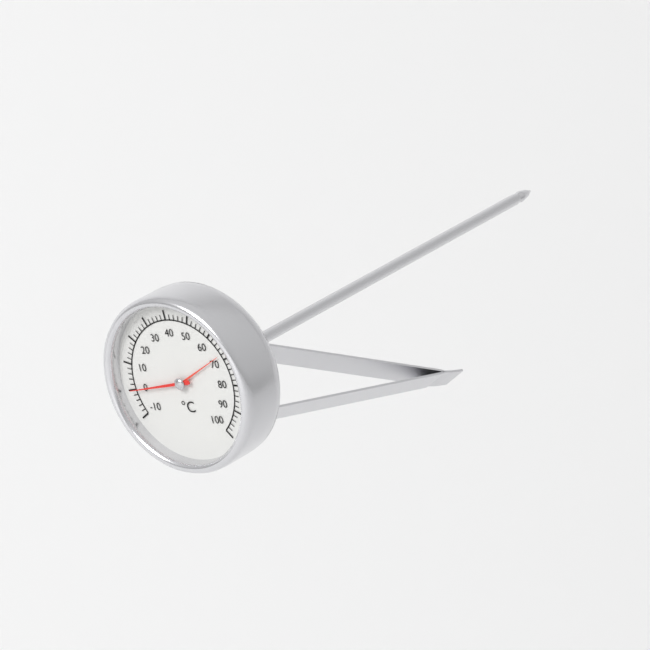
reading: 0 °C
